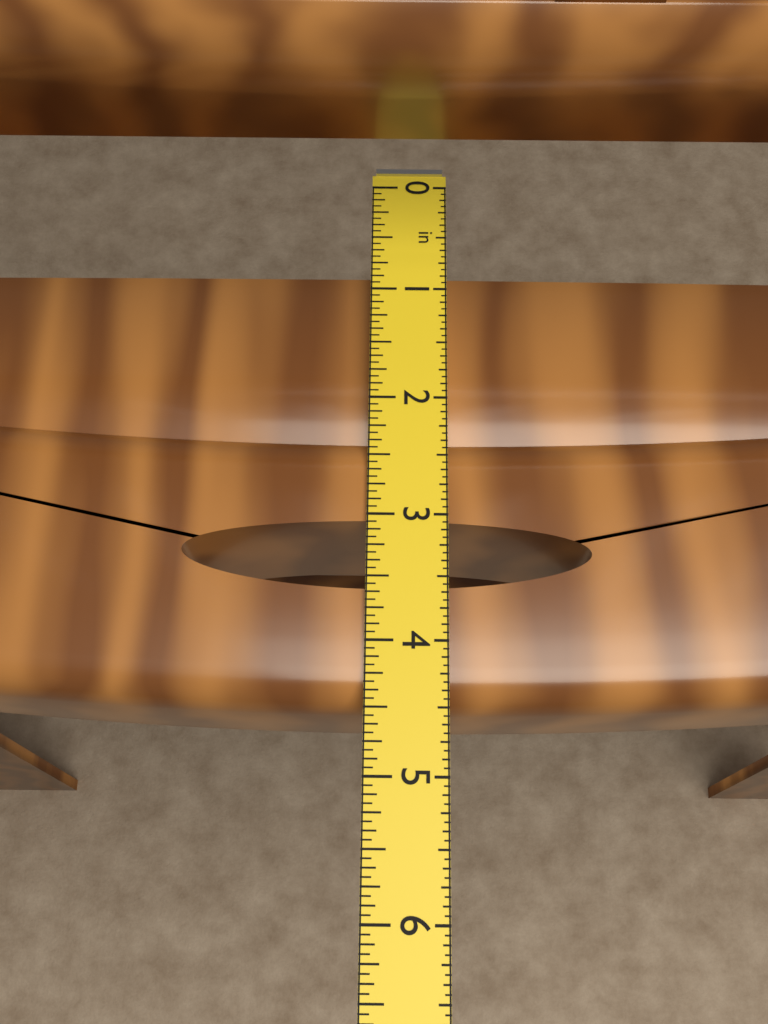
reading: 4.5000 in
